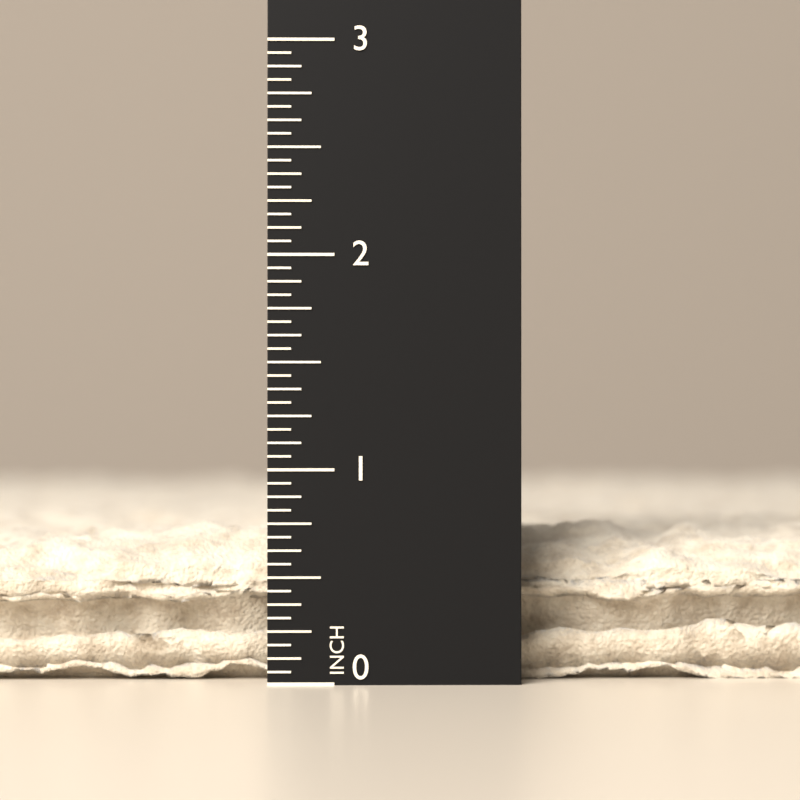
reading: 0.7500 in
